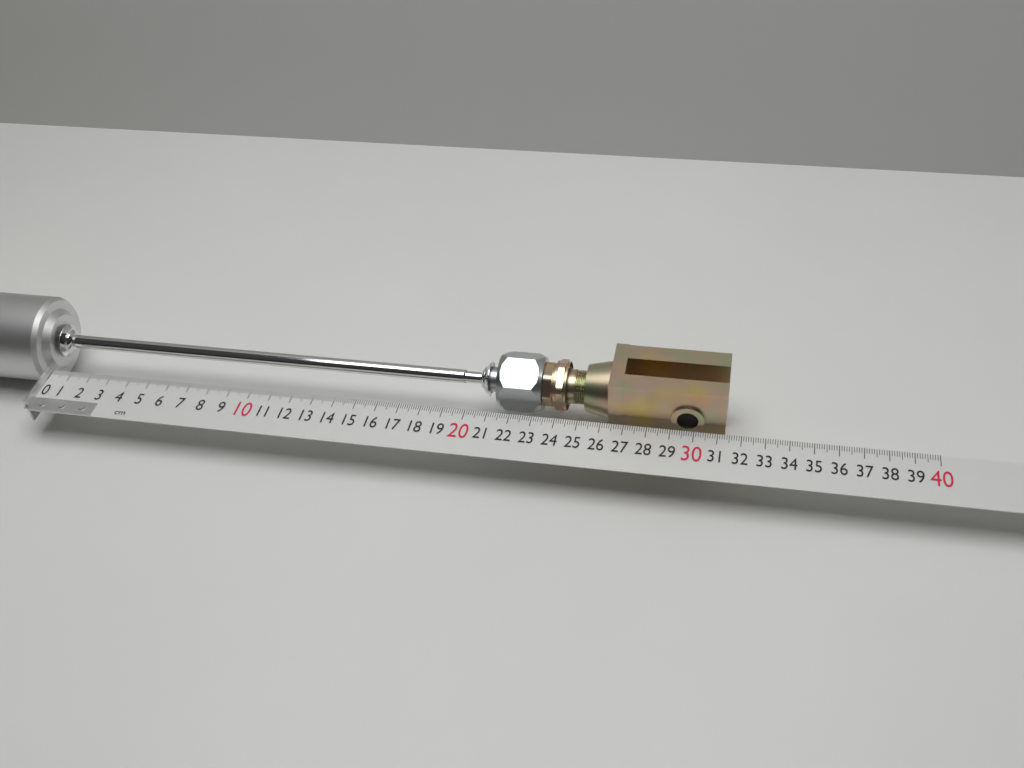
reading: 31.3 cm
